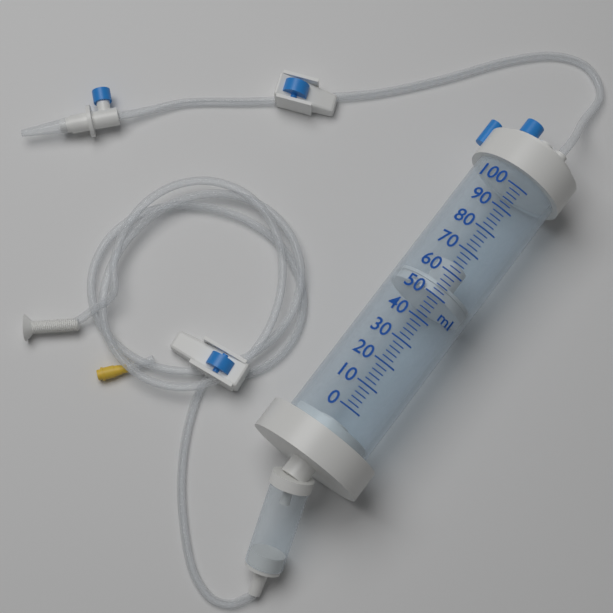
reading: 50 ml
